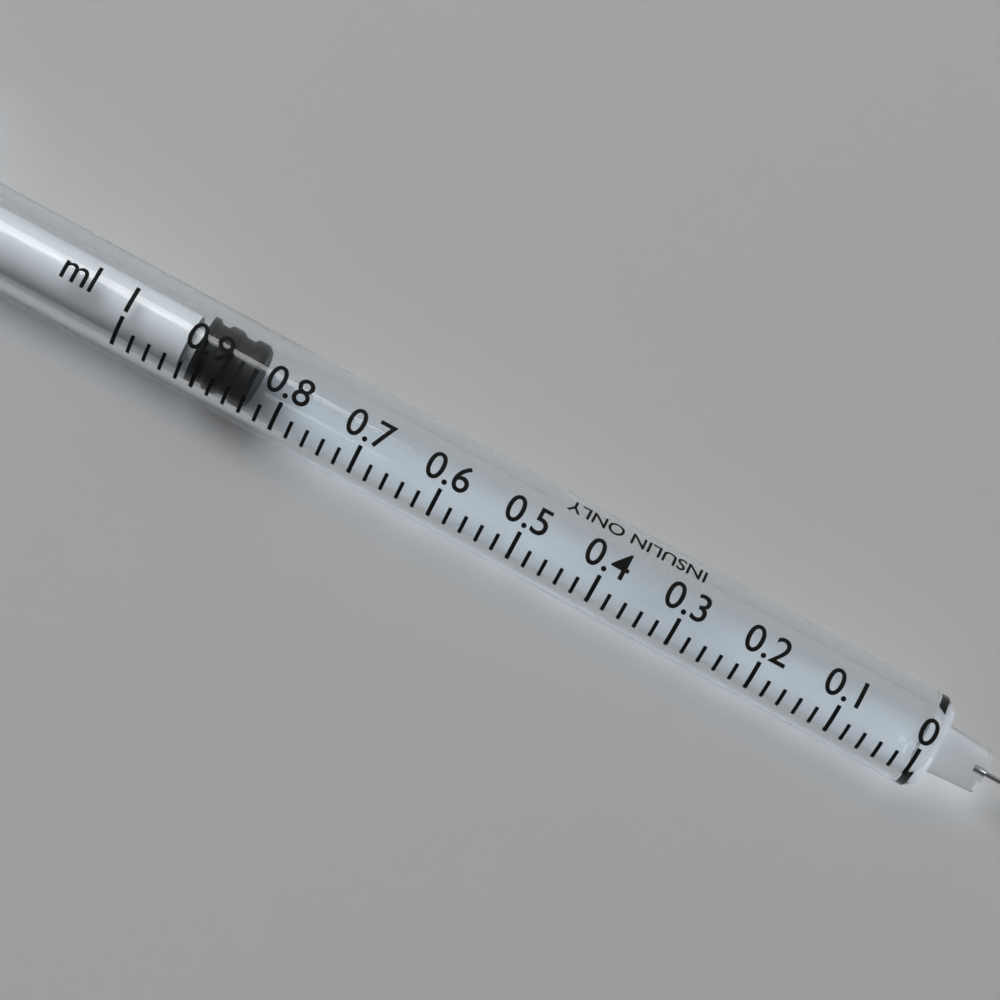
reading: 0.84 ml
